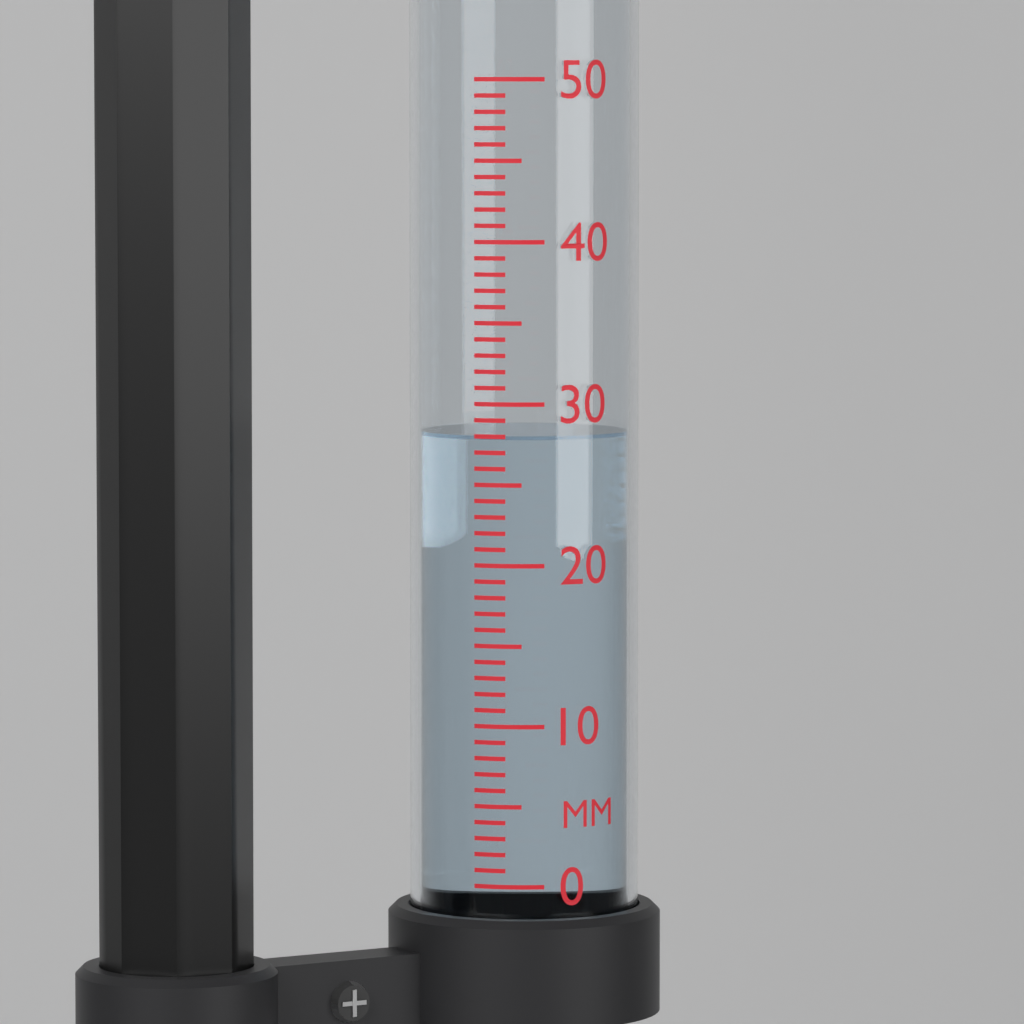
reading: 28 mm
